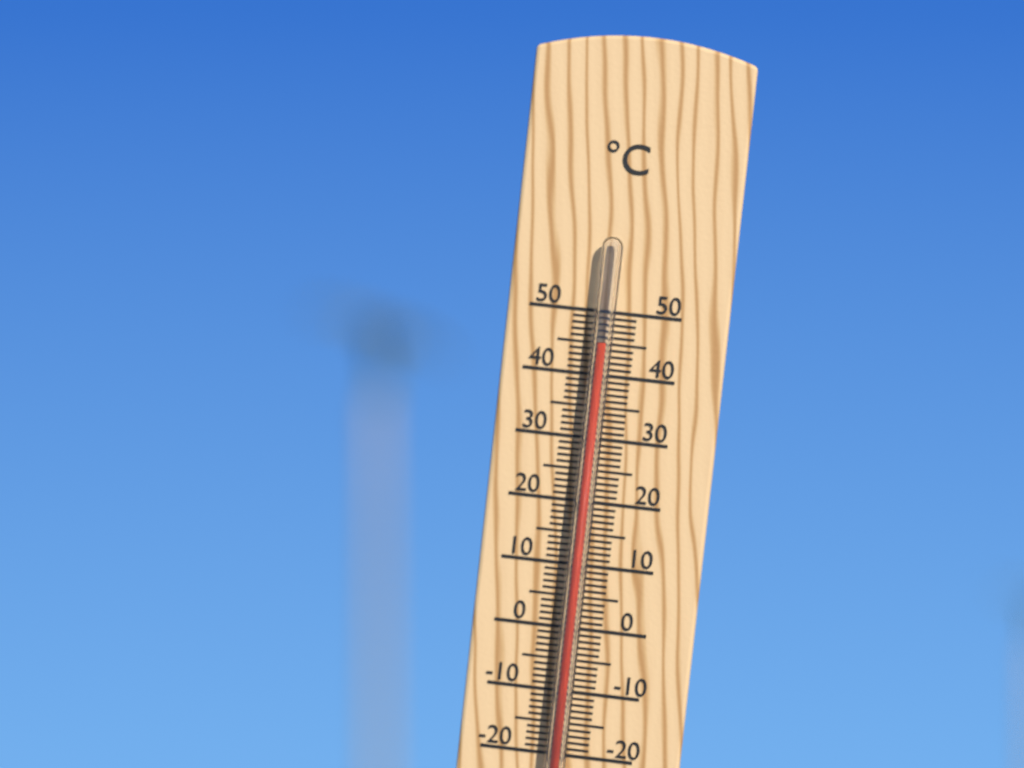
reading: 45 °C
